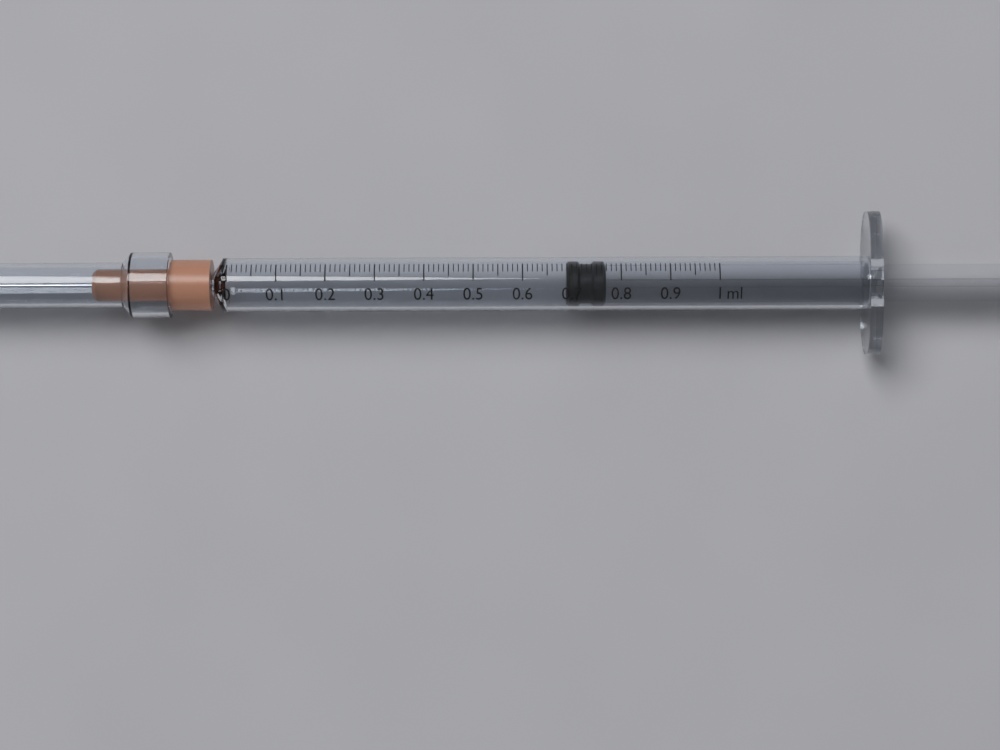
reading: 0.69 ml
